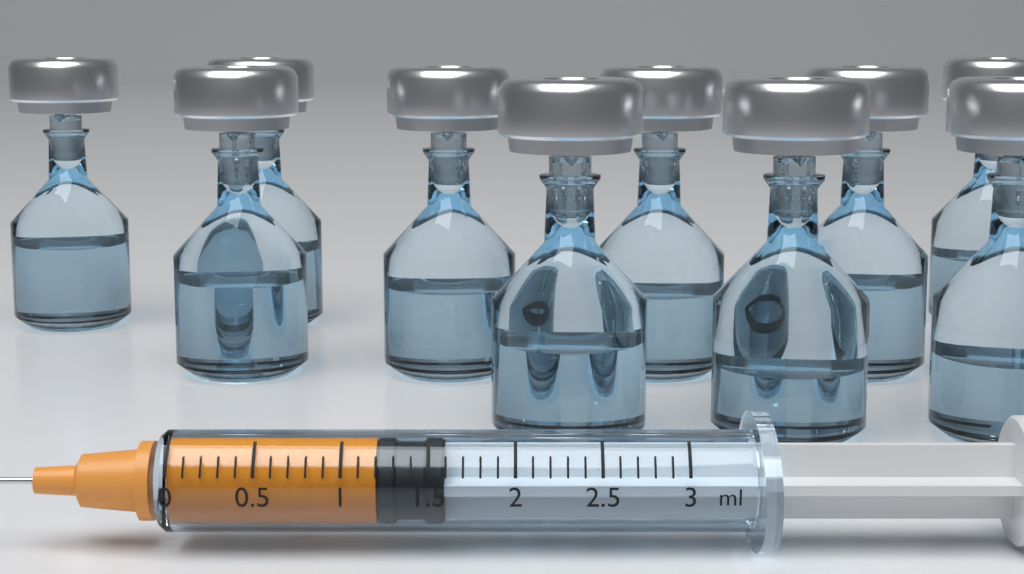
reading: 1.2 ml
